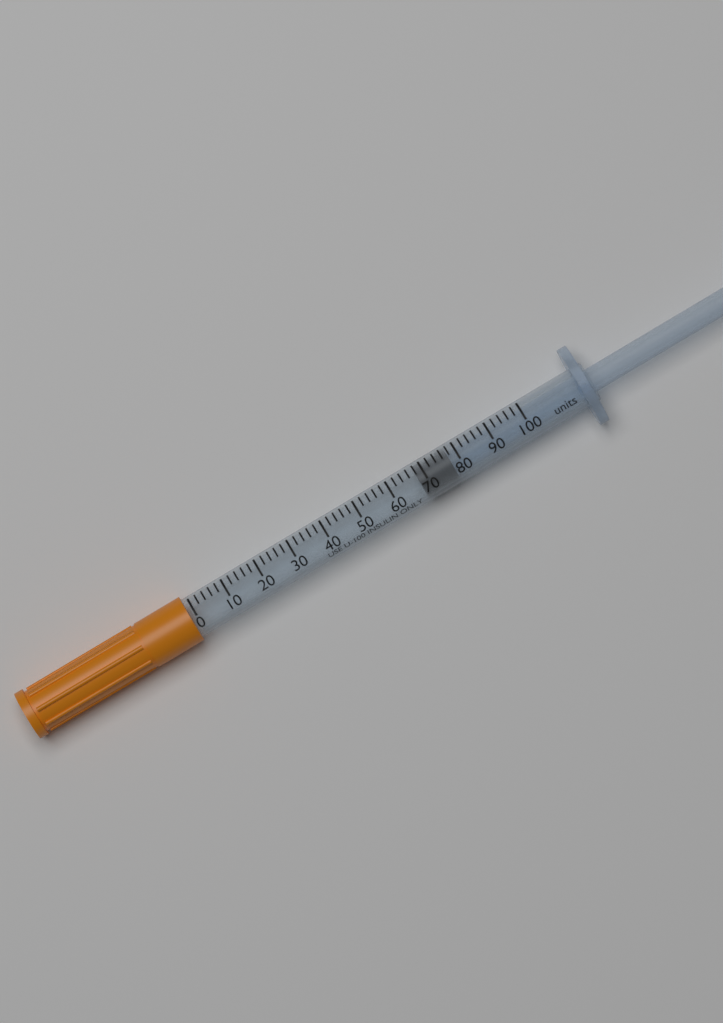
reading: 68 units
